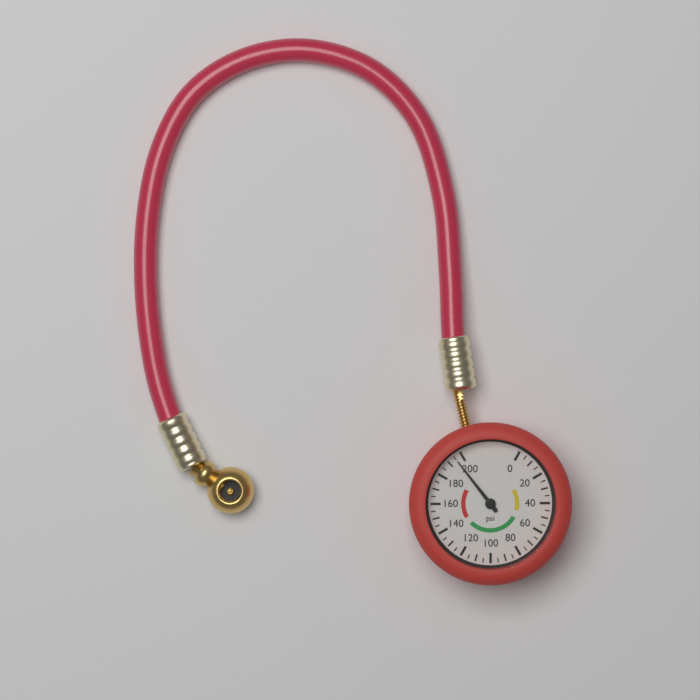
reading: 195 psi
